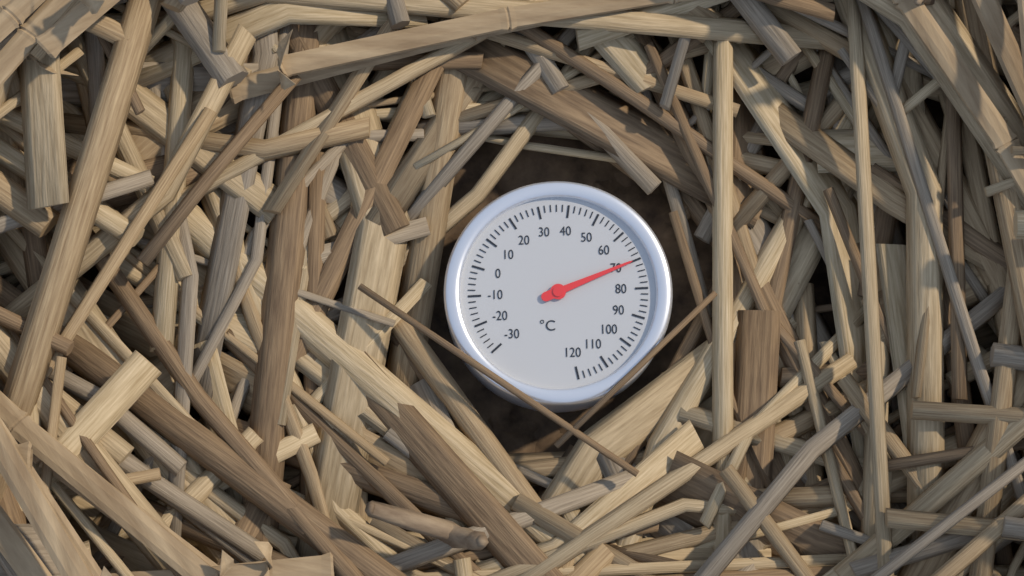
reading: 70 °C
